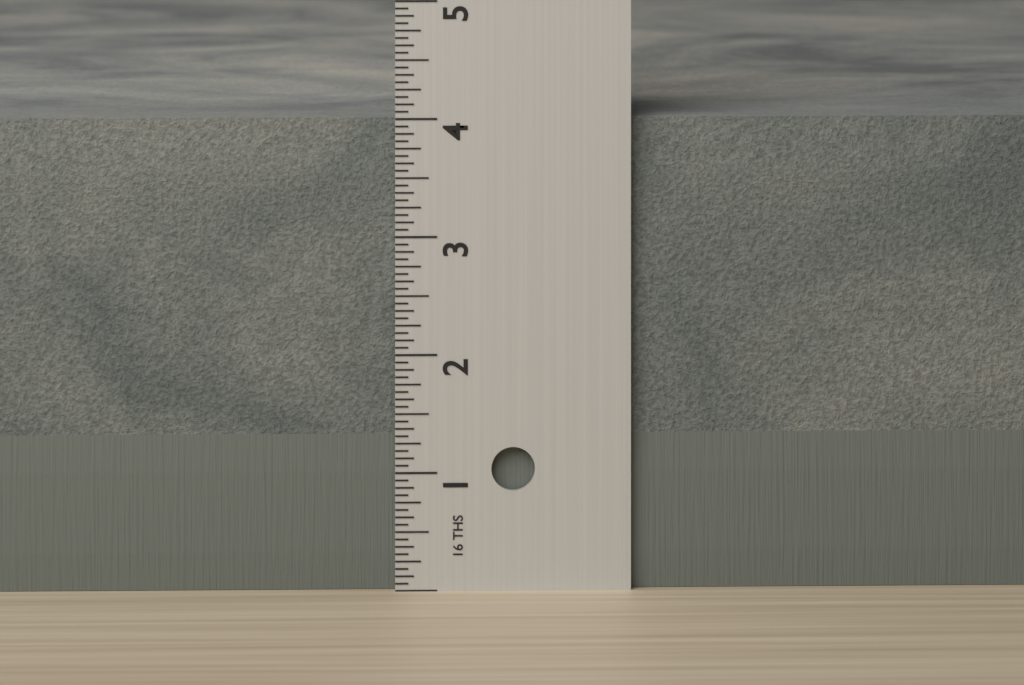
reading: 4.0000 in
